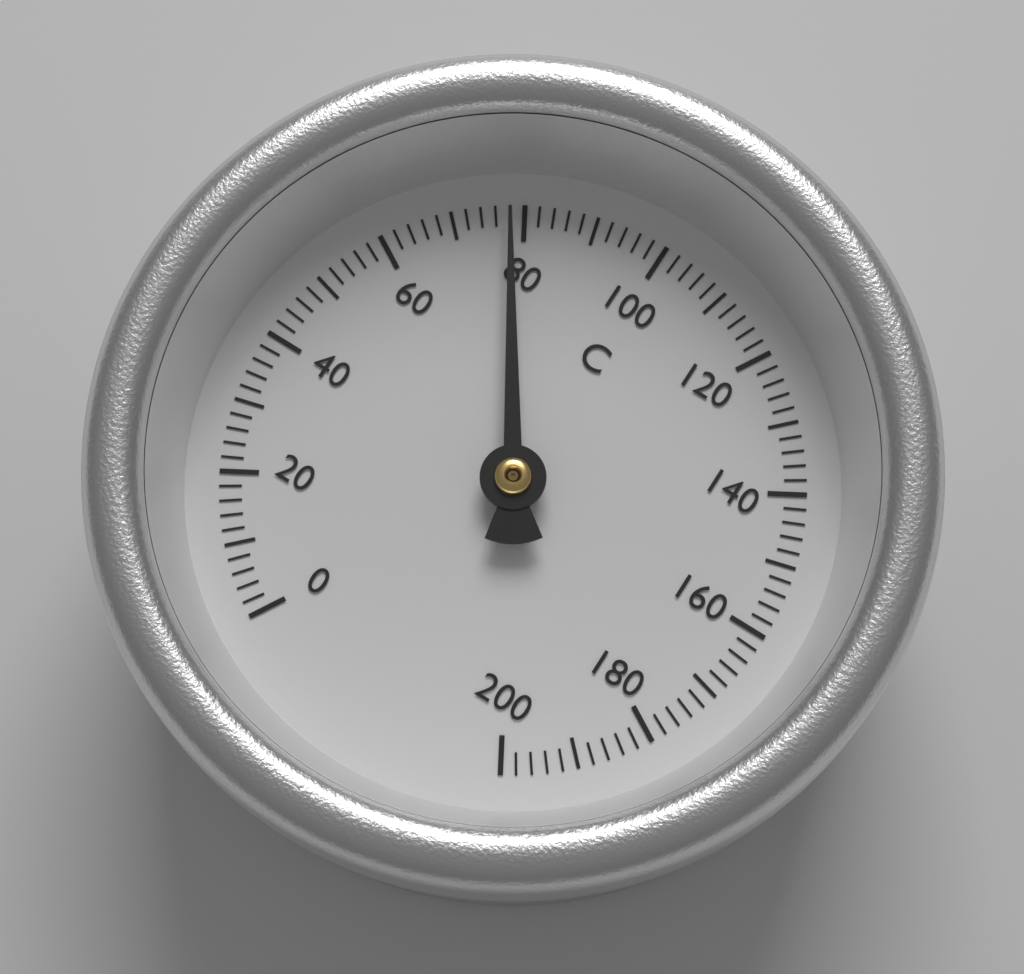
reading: 78 °C
